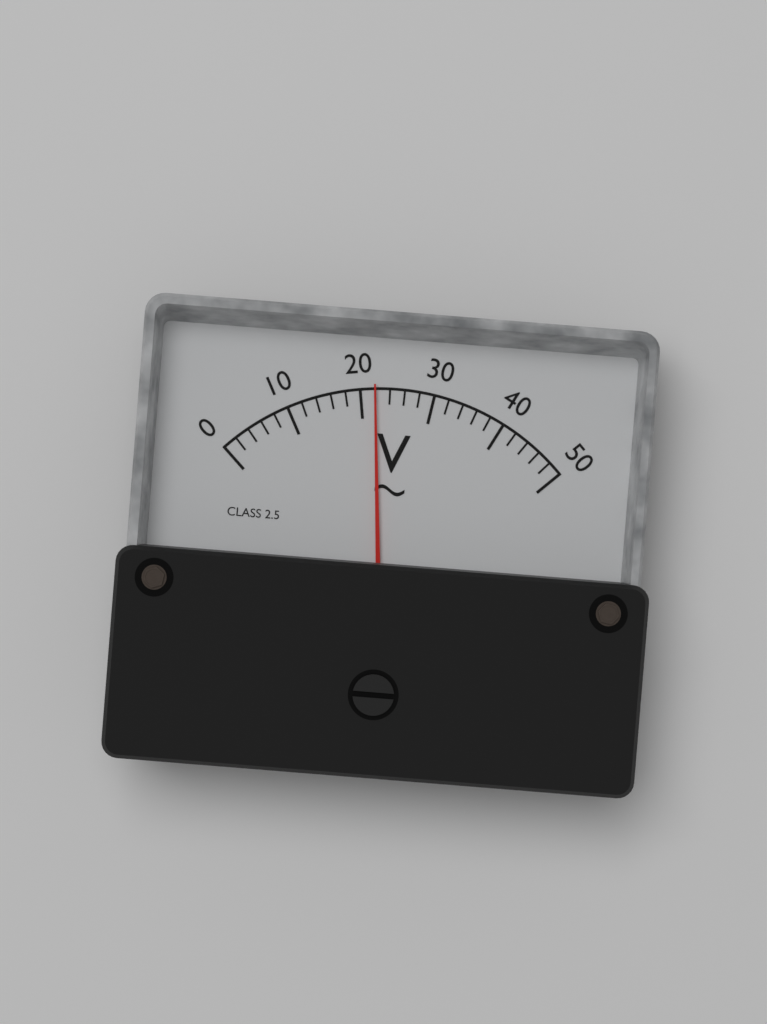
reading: 22 V
